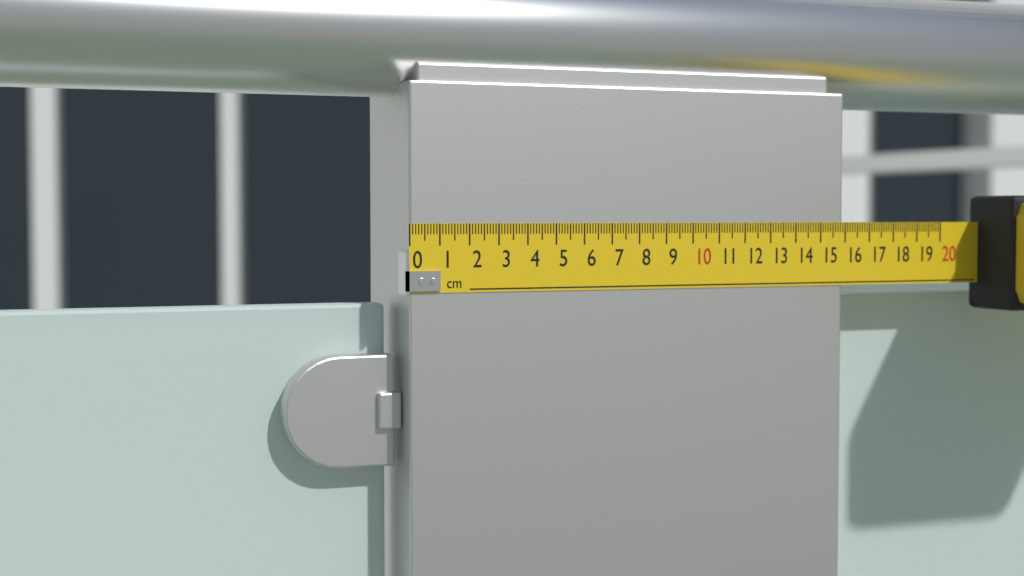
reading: 15.9 cm
